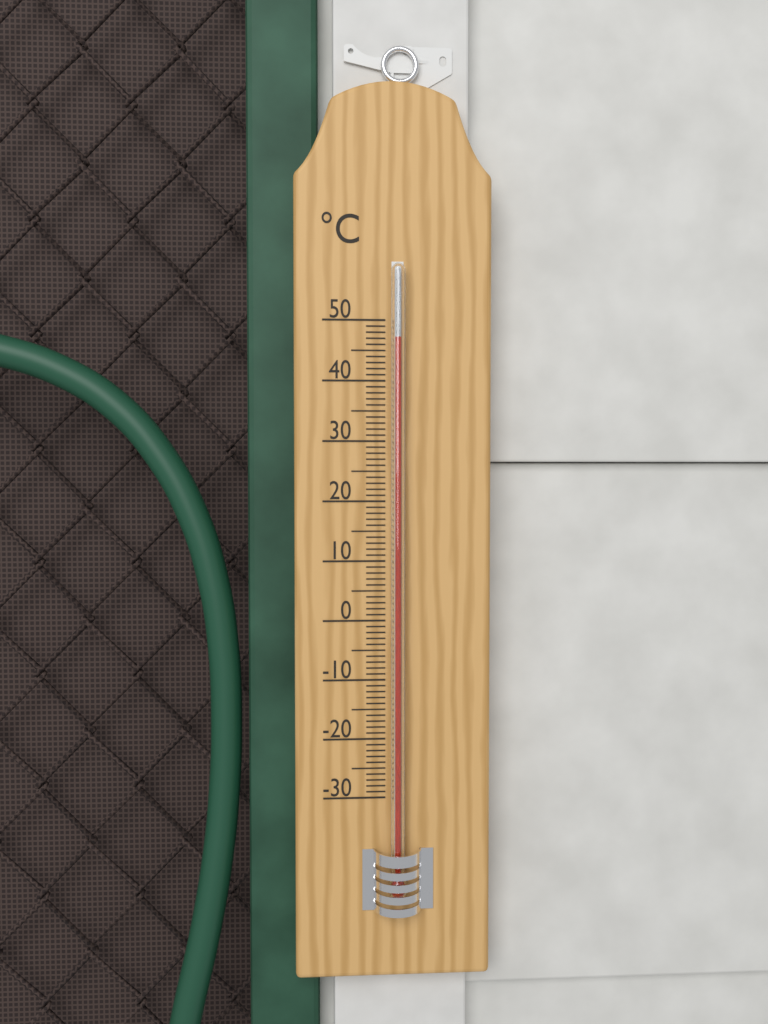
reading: 47 °C
